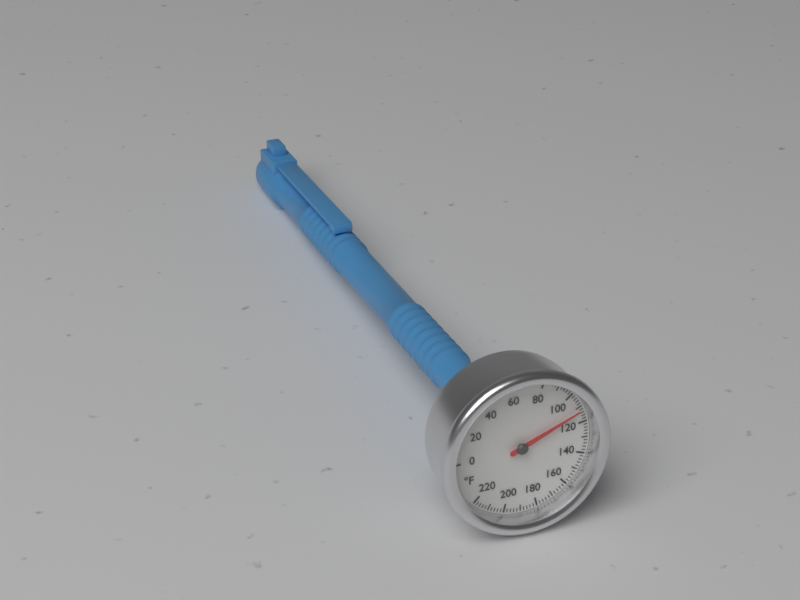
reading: 112 °F
